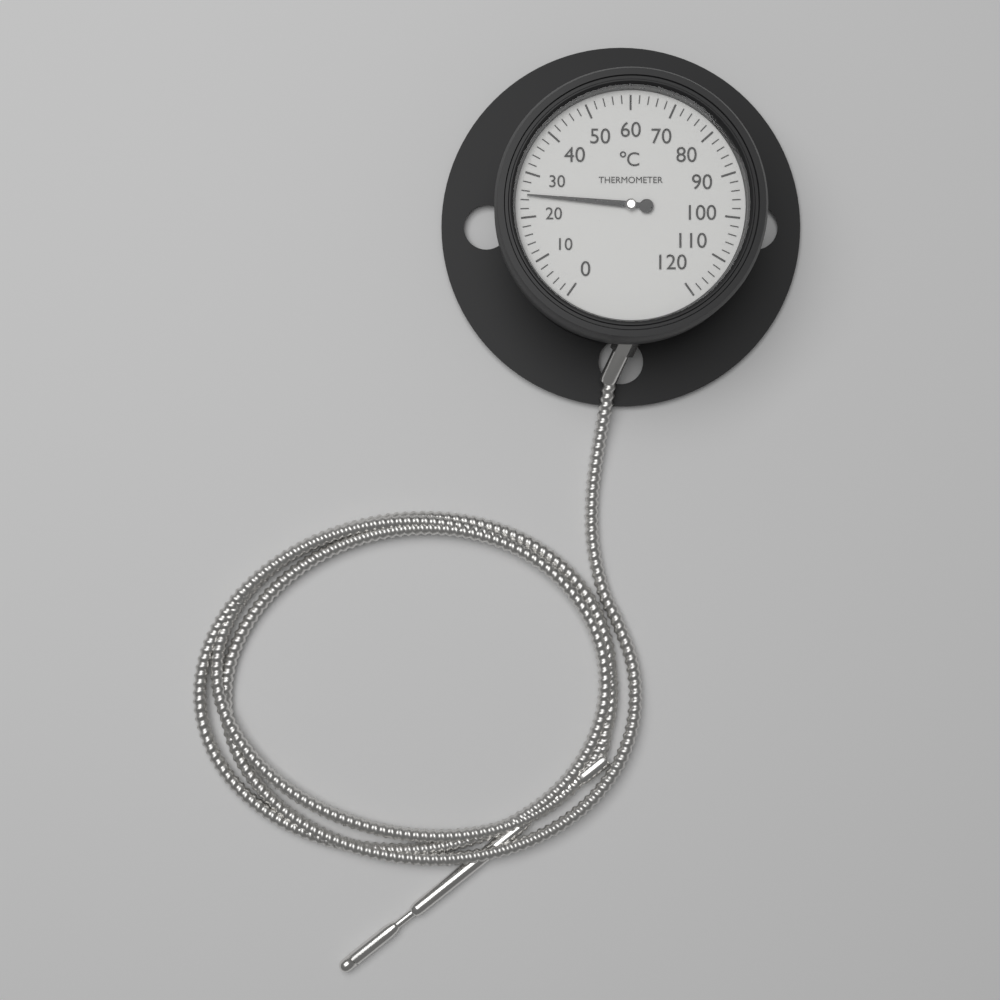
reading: 25 °C
